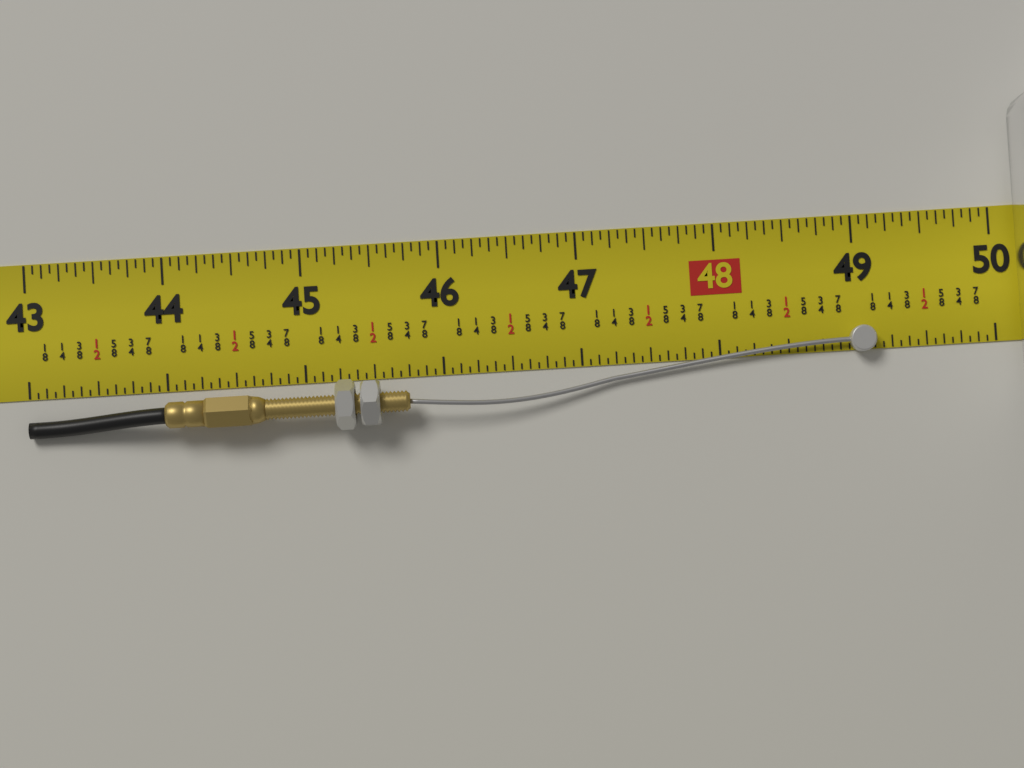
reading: 49.1250 in
